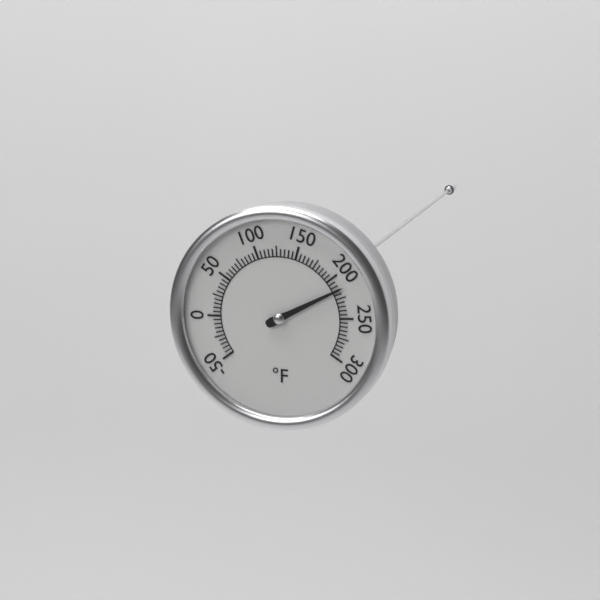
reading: 215 °F
